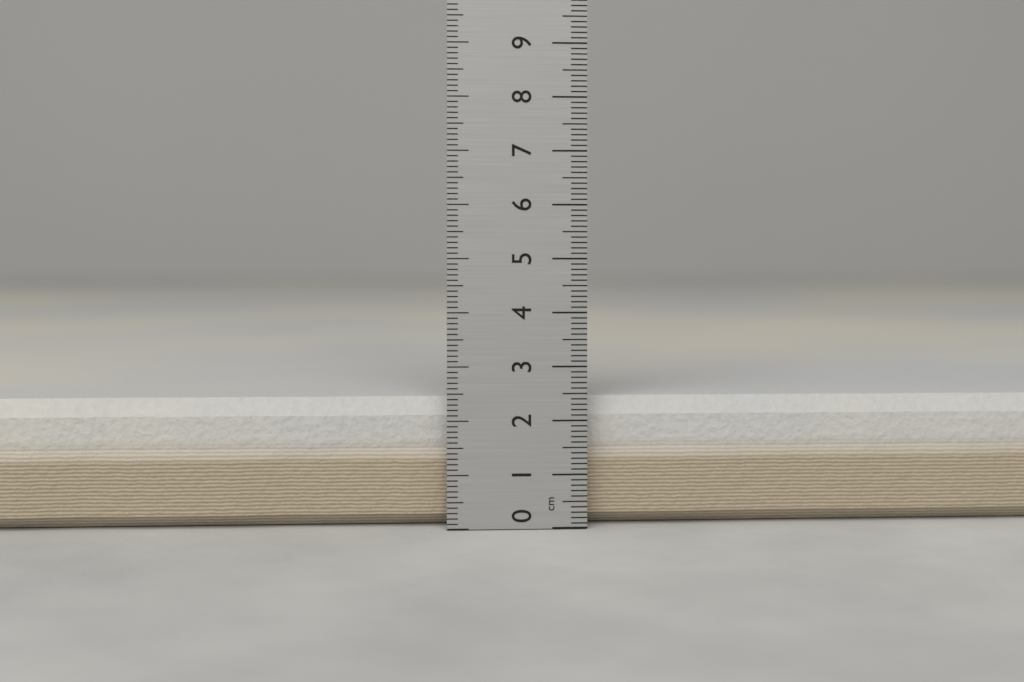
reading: 2.4 cm
